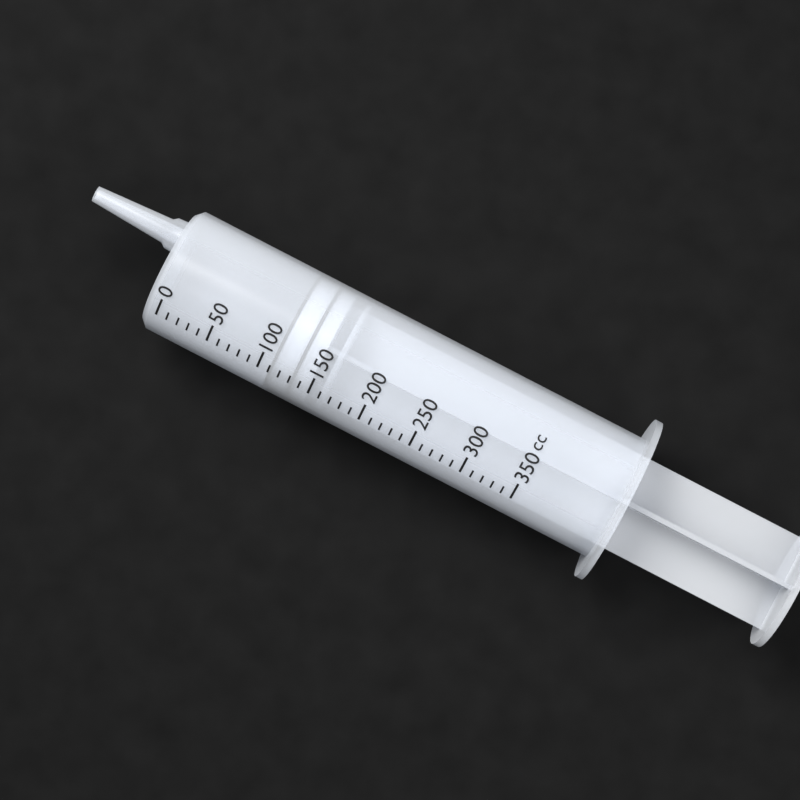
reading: 110 cc
